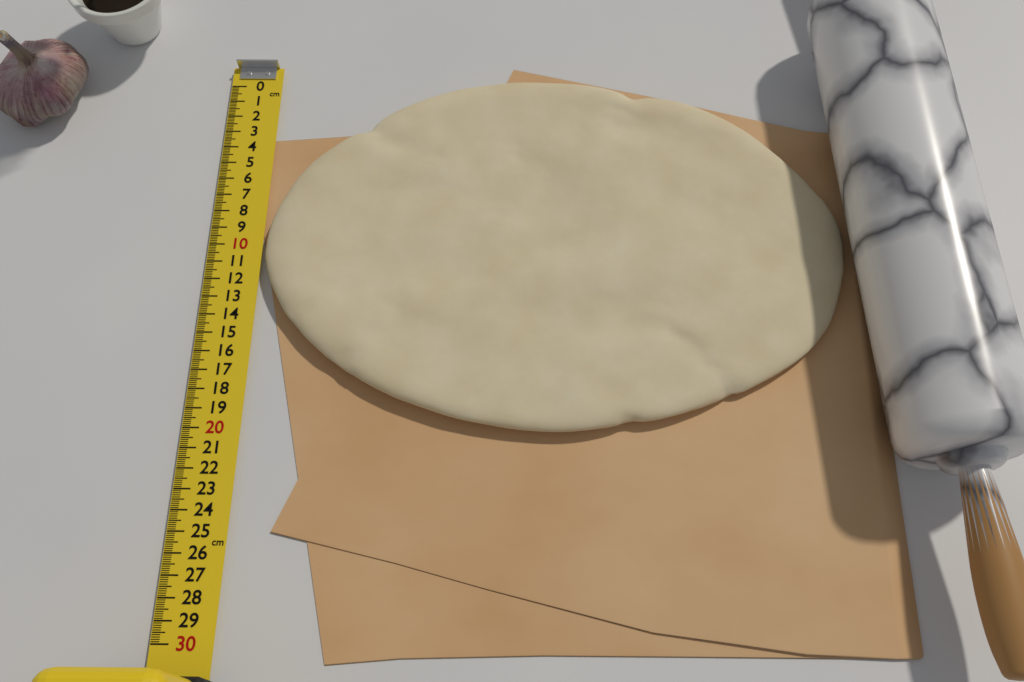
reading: 20.2 cm
